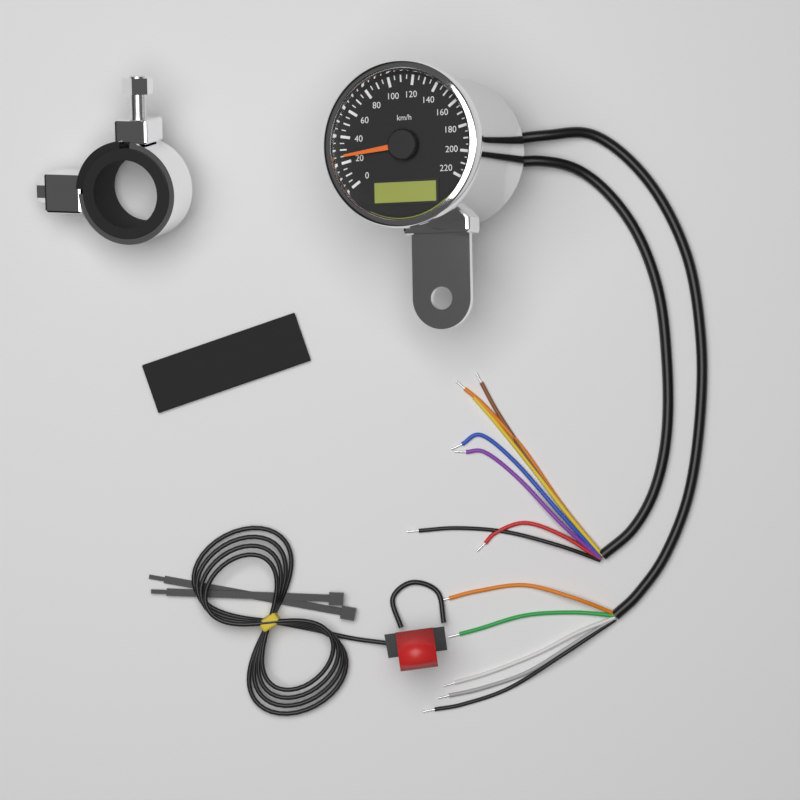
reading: 25 km/h
